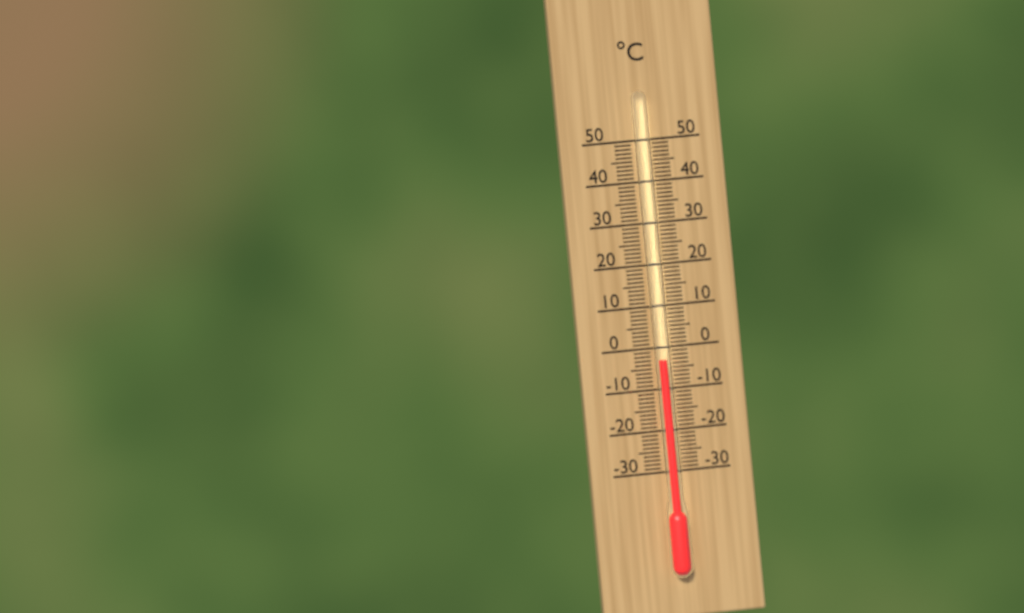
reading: -3 °C
